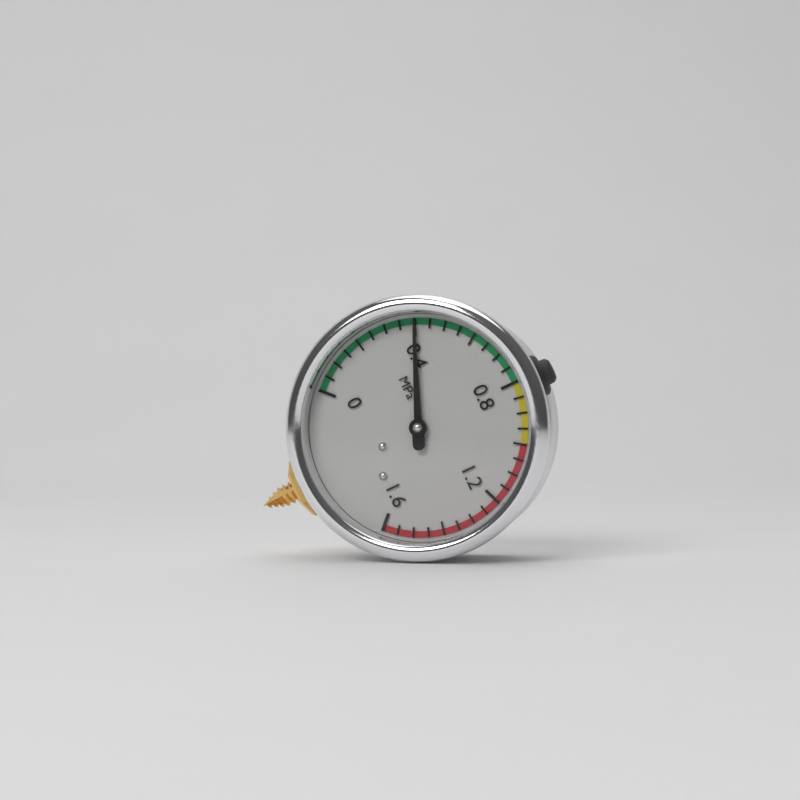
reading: 0.40 MPa
